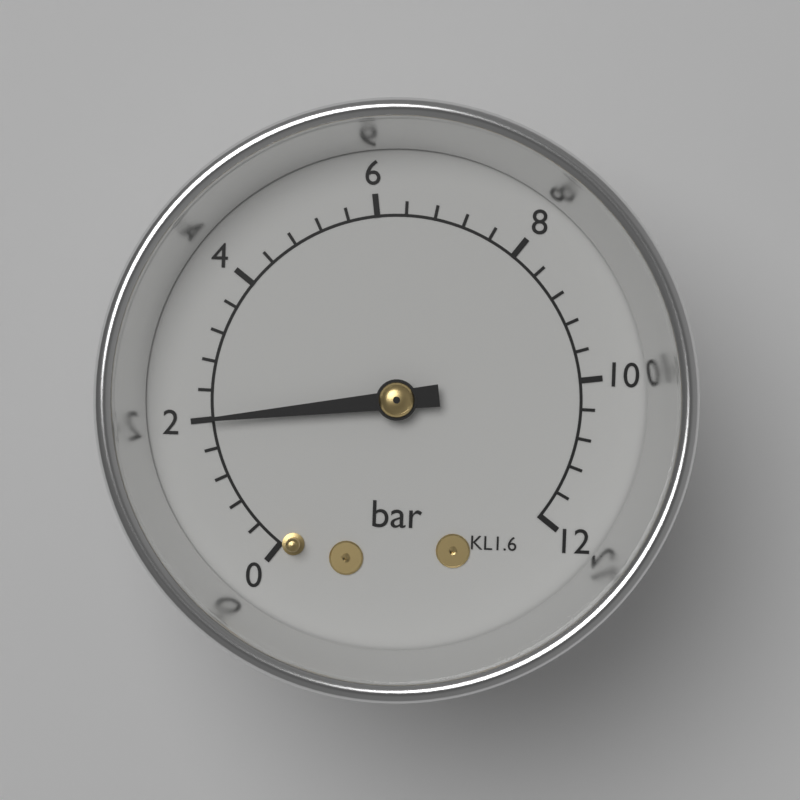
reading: 2.0 bar
